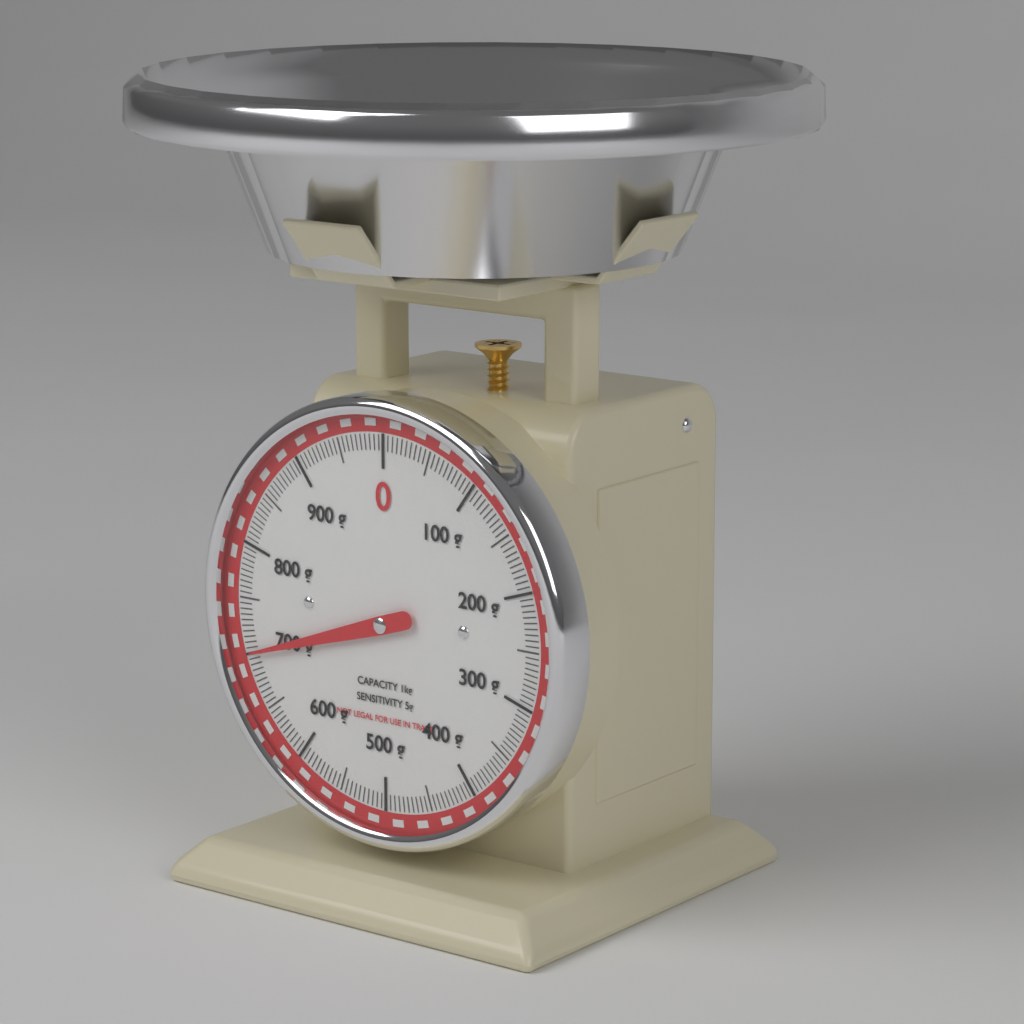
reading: 700 g
